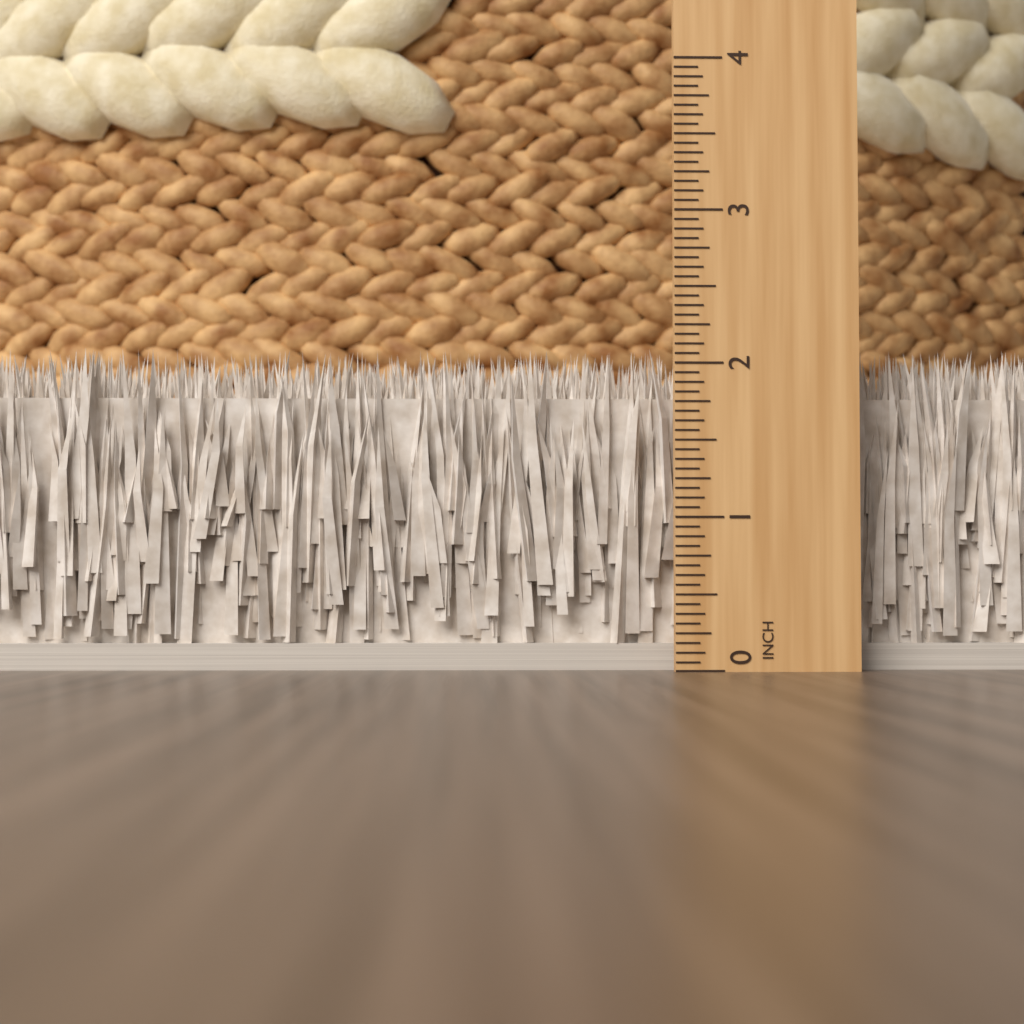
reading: 2.1250 in
